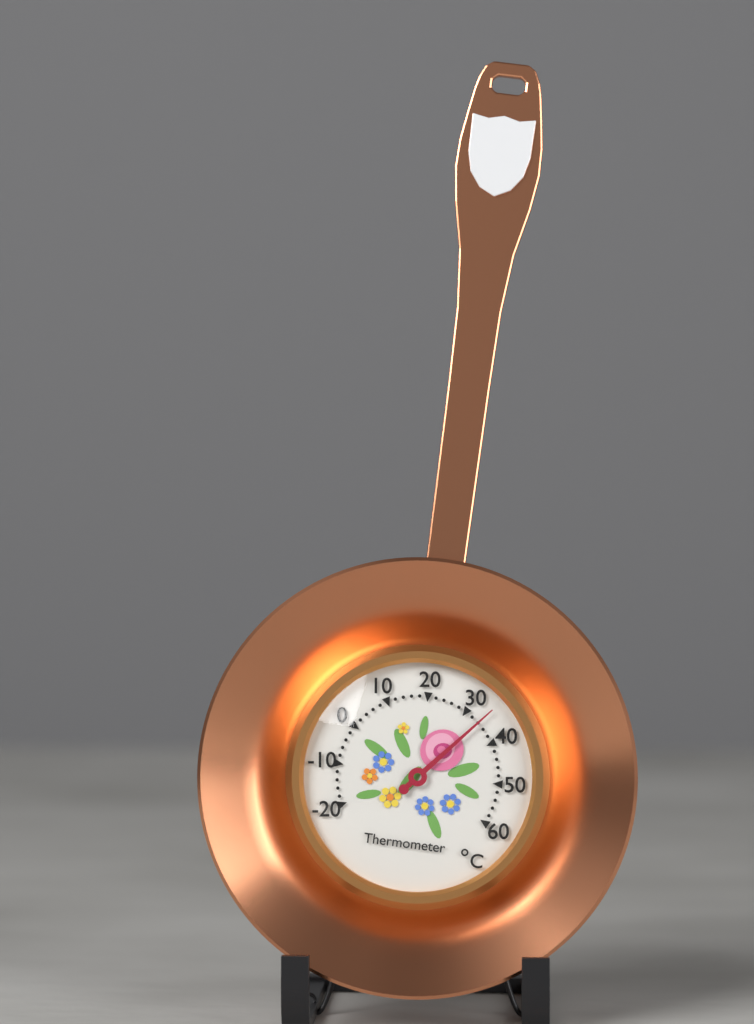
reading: 34 °C
